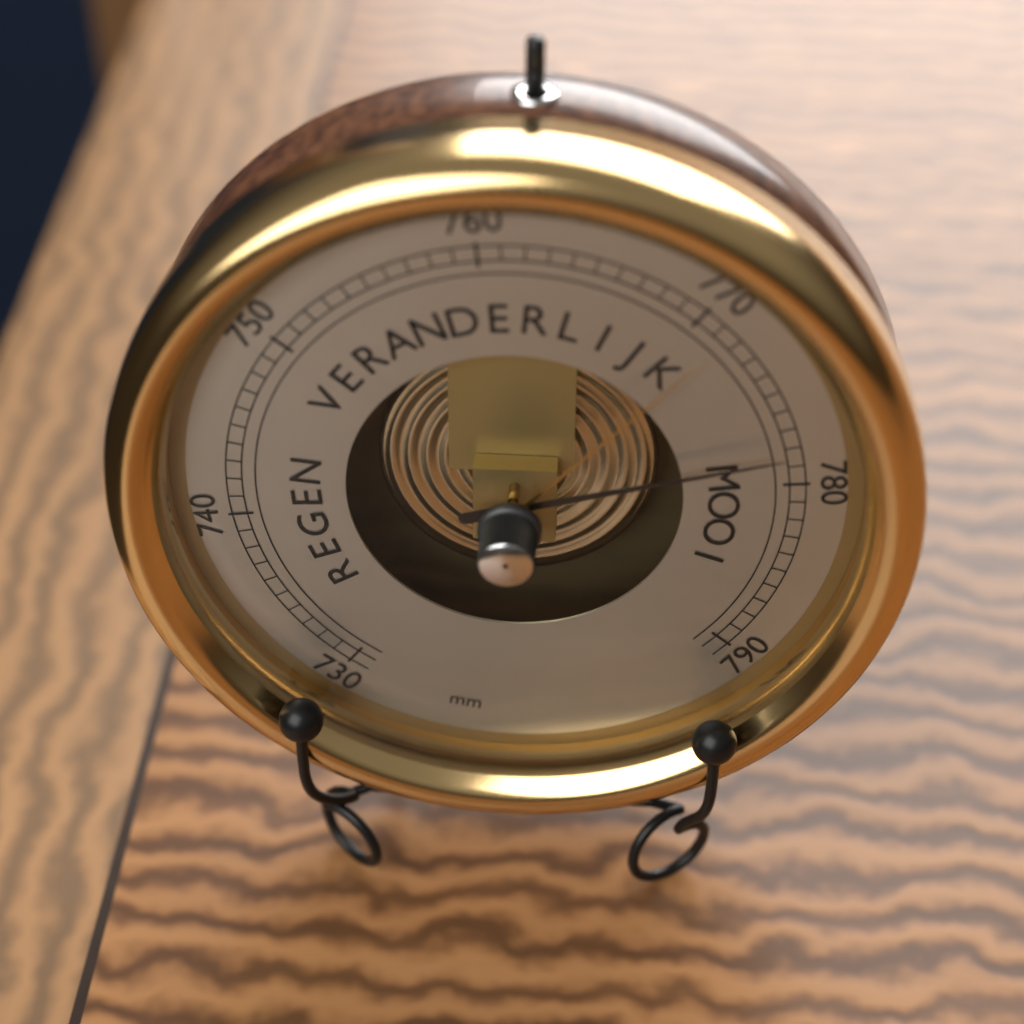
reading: 778 mm
